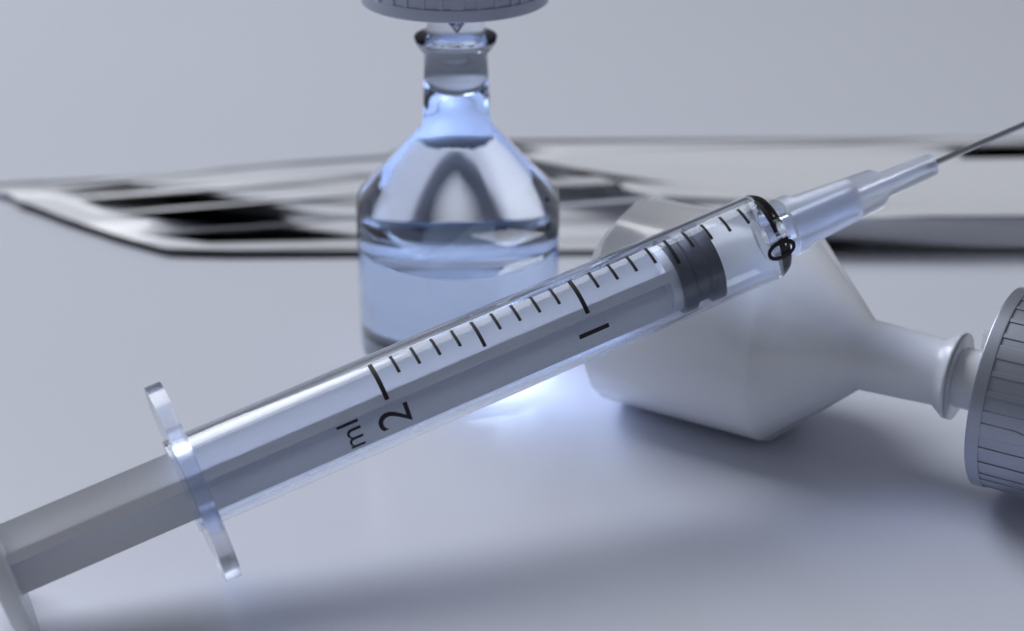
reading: 0.3 ml
